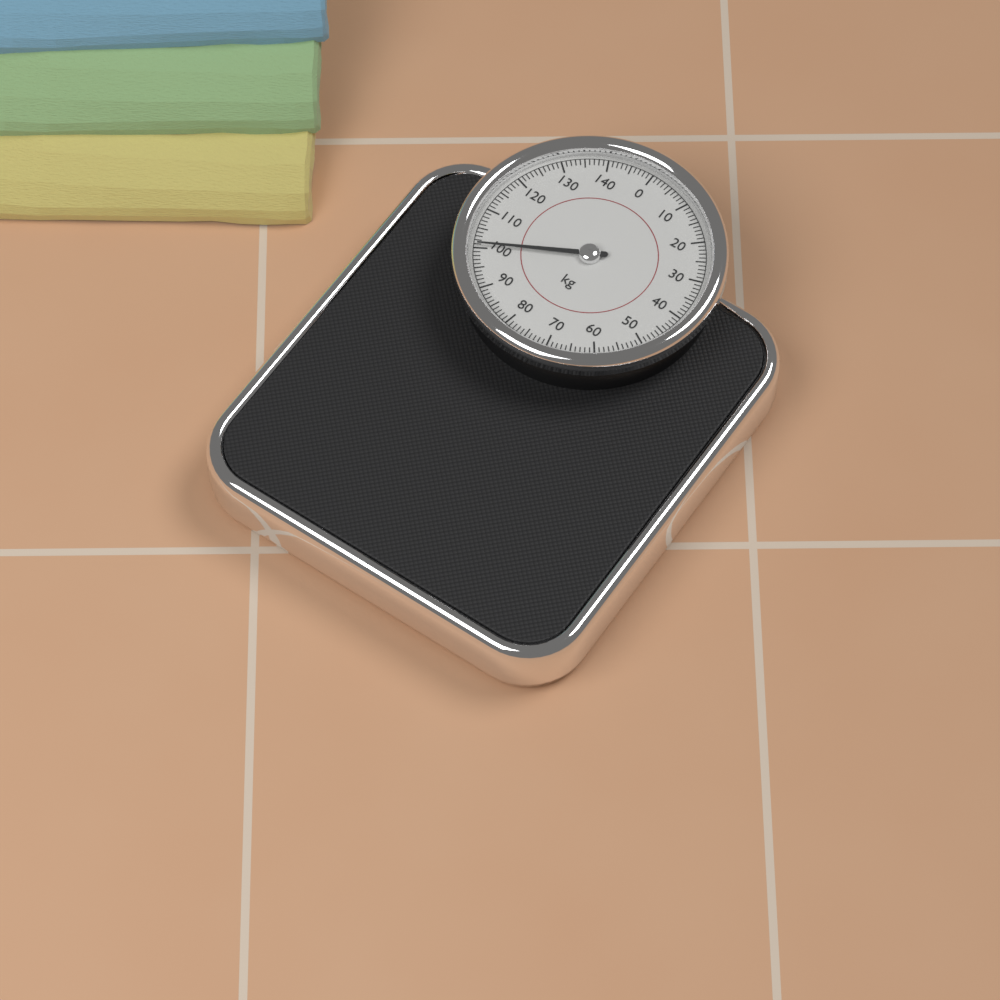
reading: 101 kg
